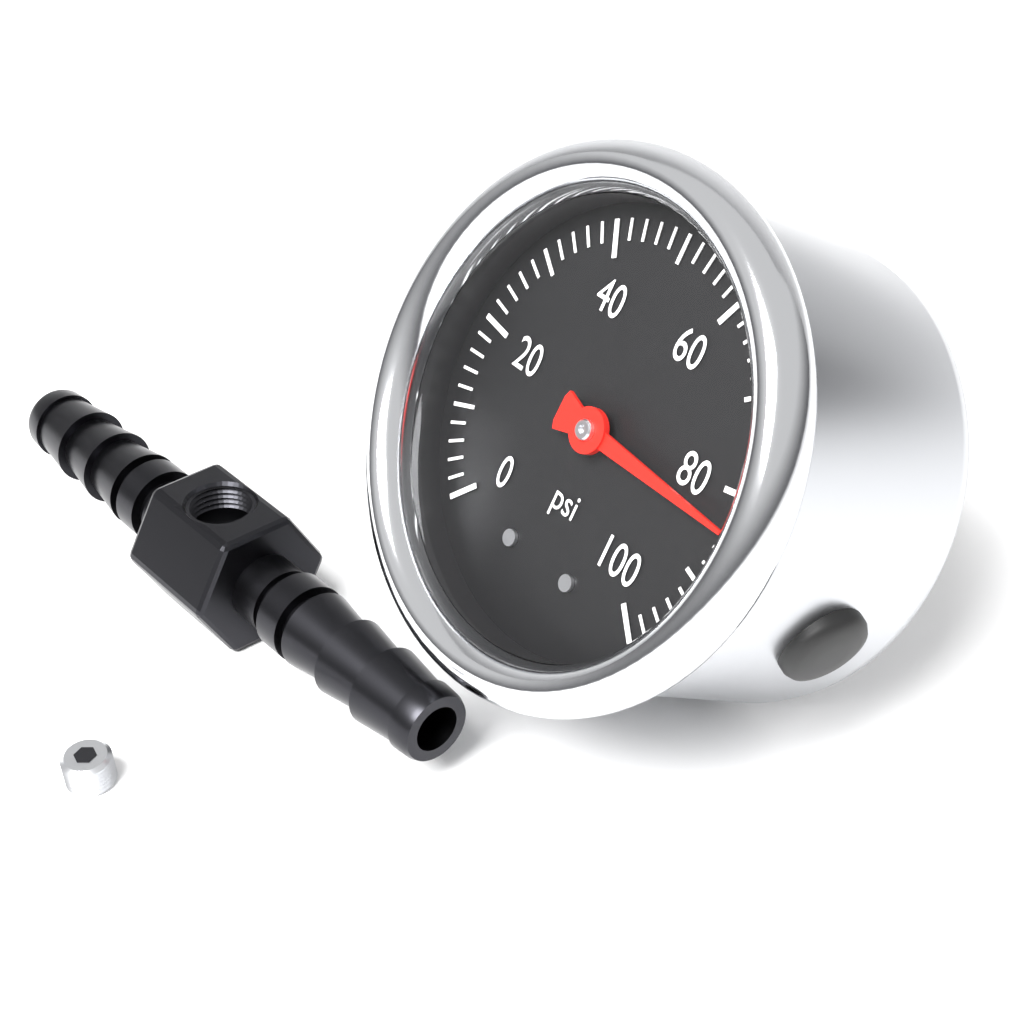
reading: 84 psi
